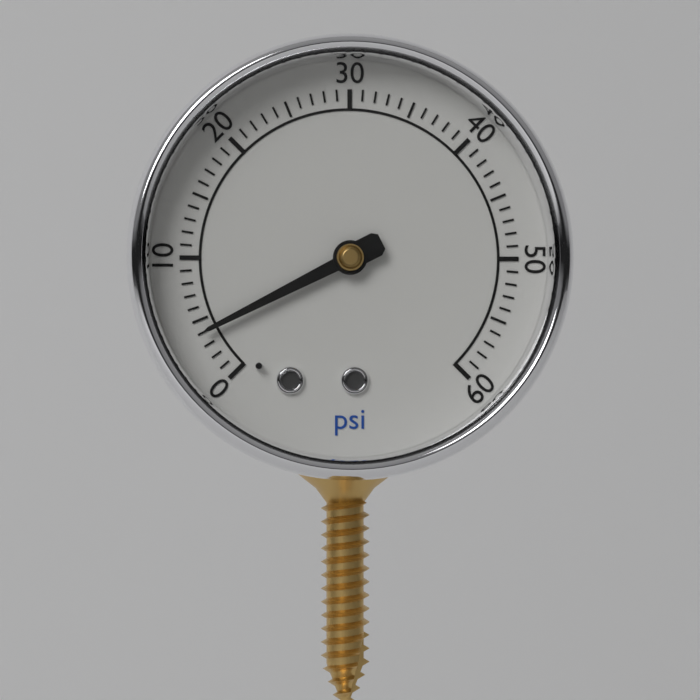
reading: 4 psi
